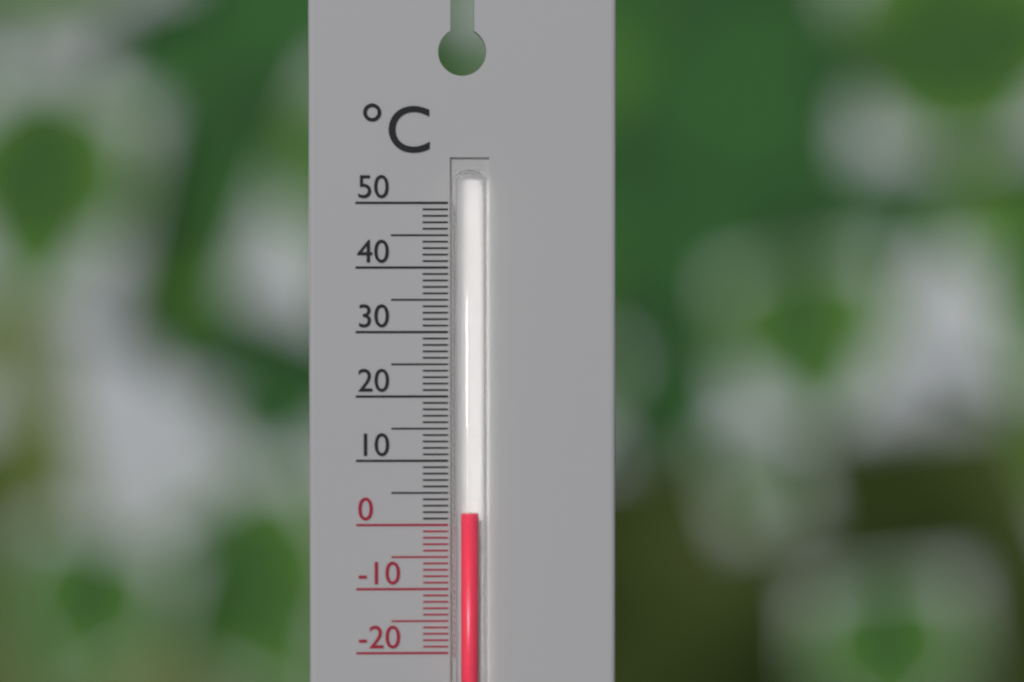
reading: 2 °C
